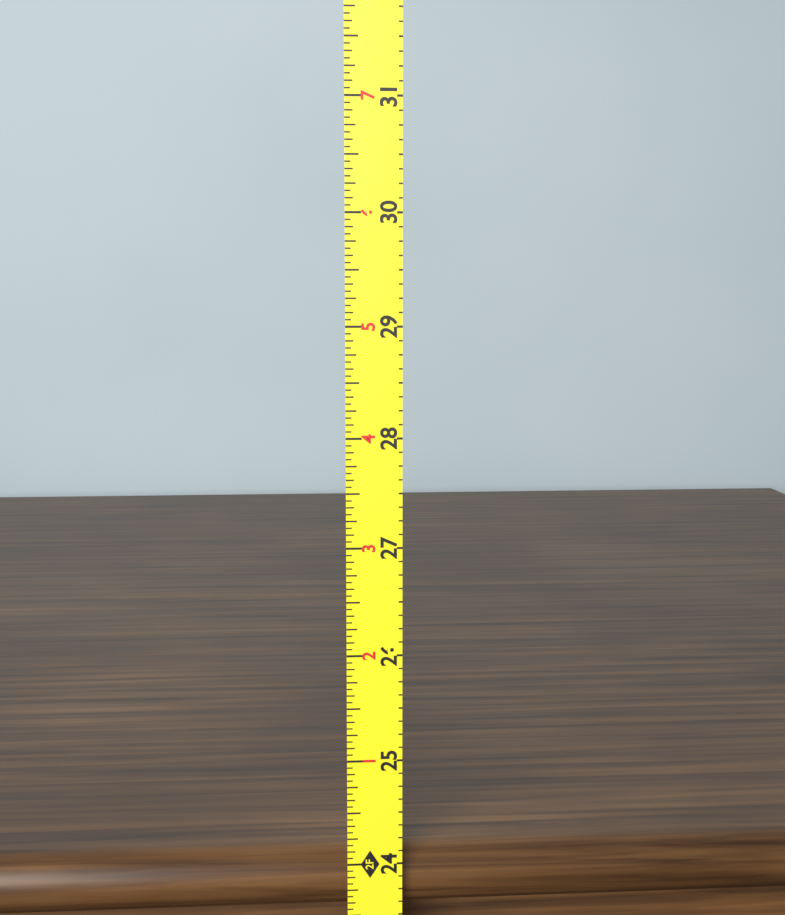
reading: 24.0625 in
